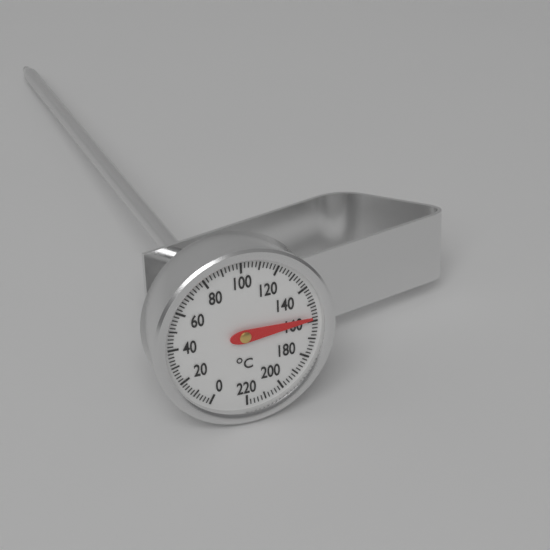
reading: 158 °C
